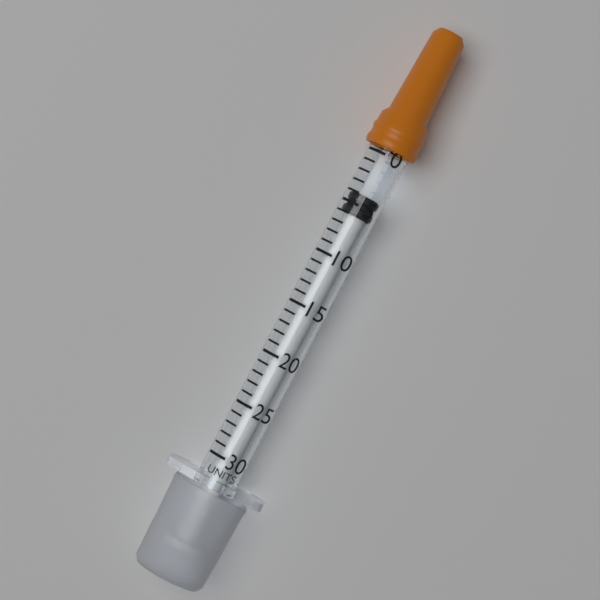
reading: 4 units
